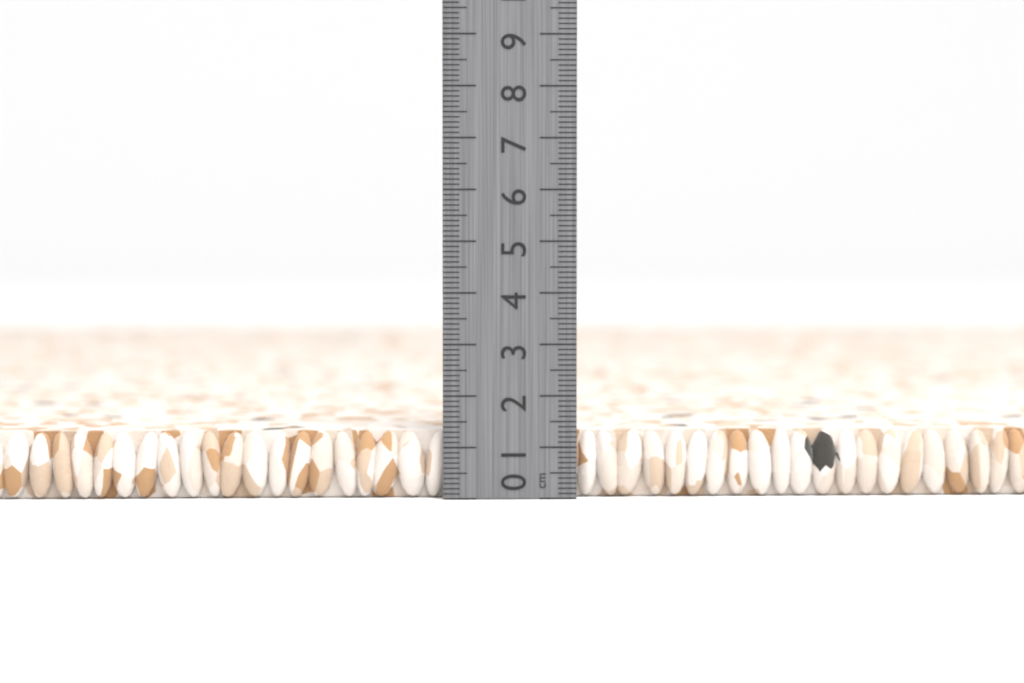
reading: 1.3 cm
